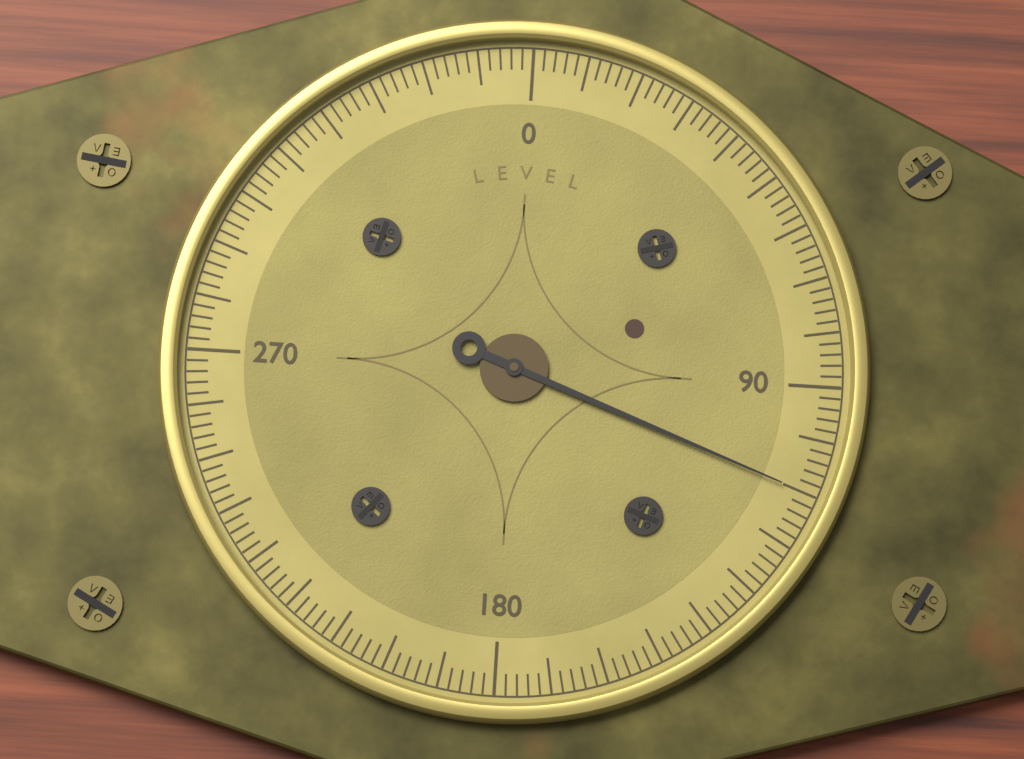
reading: 110 (no unit)
